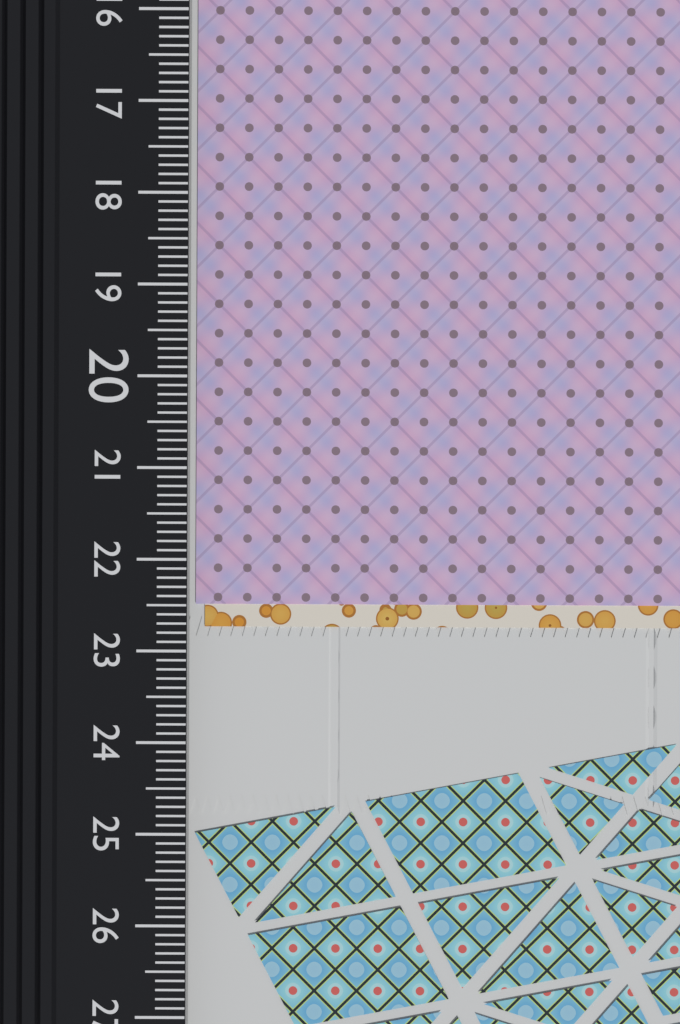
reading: 22.5 cm
